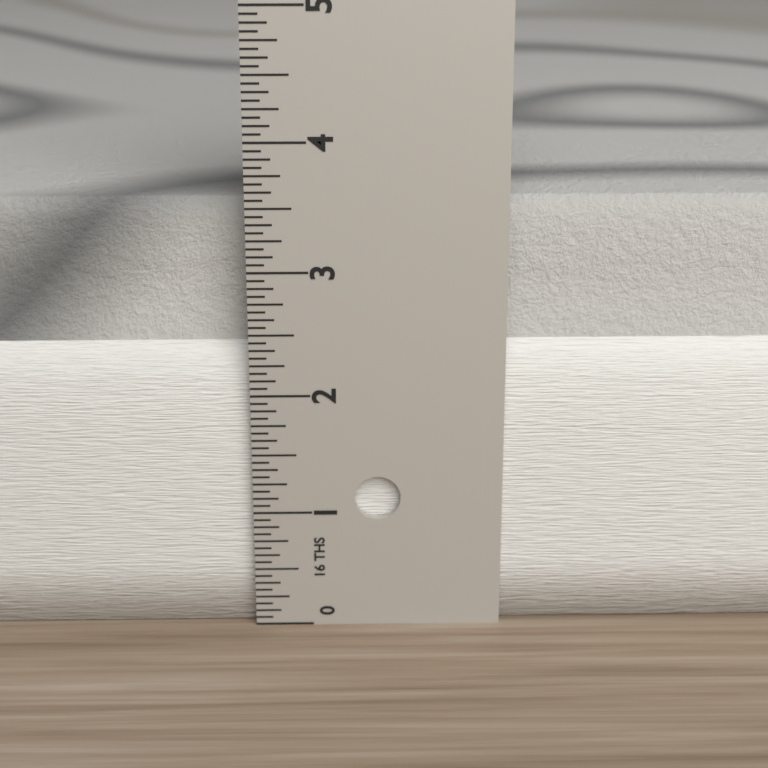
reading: 3.5000 in
